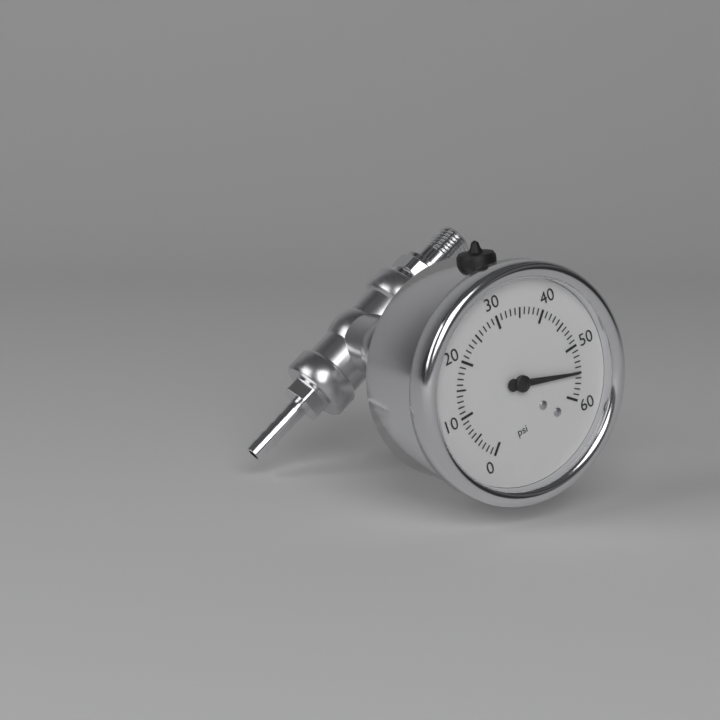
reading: 55 psi
